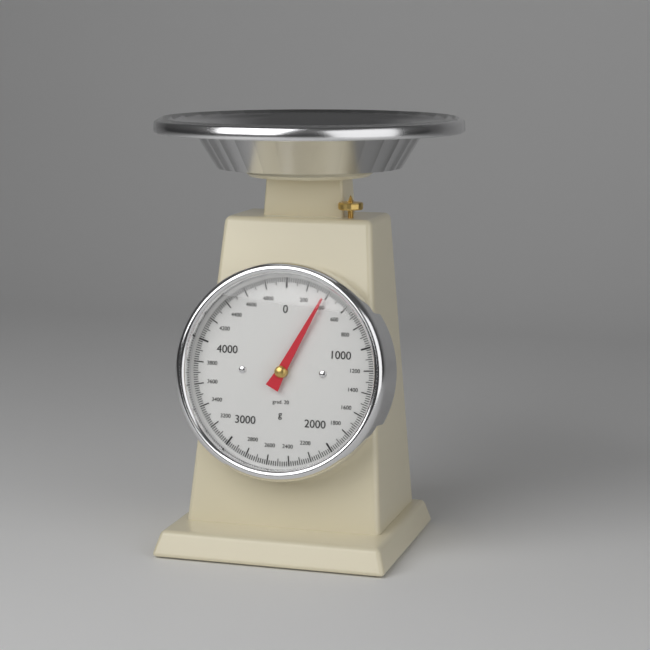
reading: 380 g
